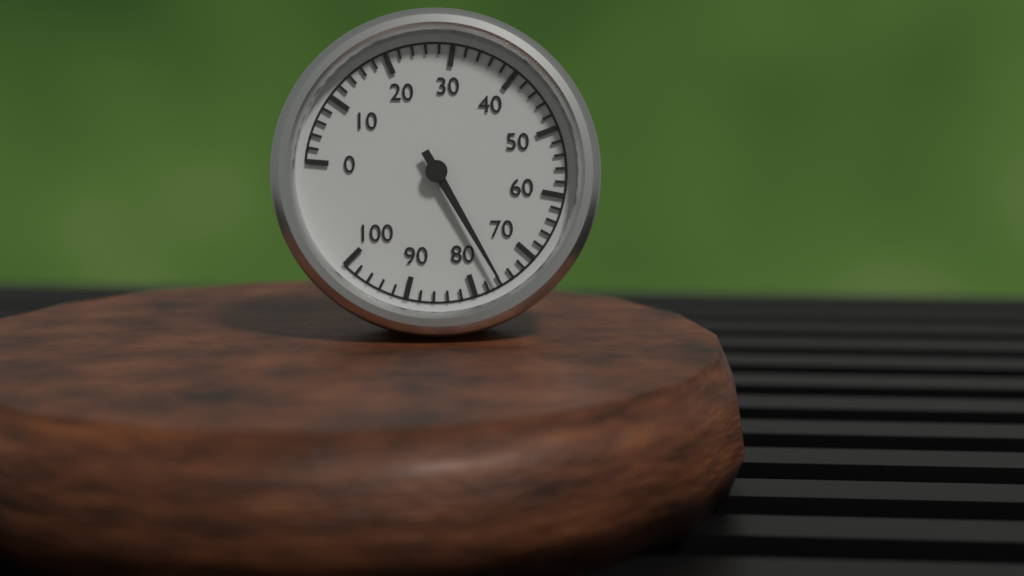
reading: 76 (no unit)
